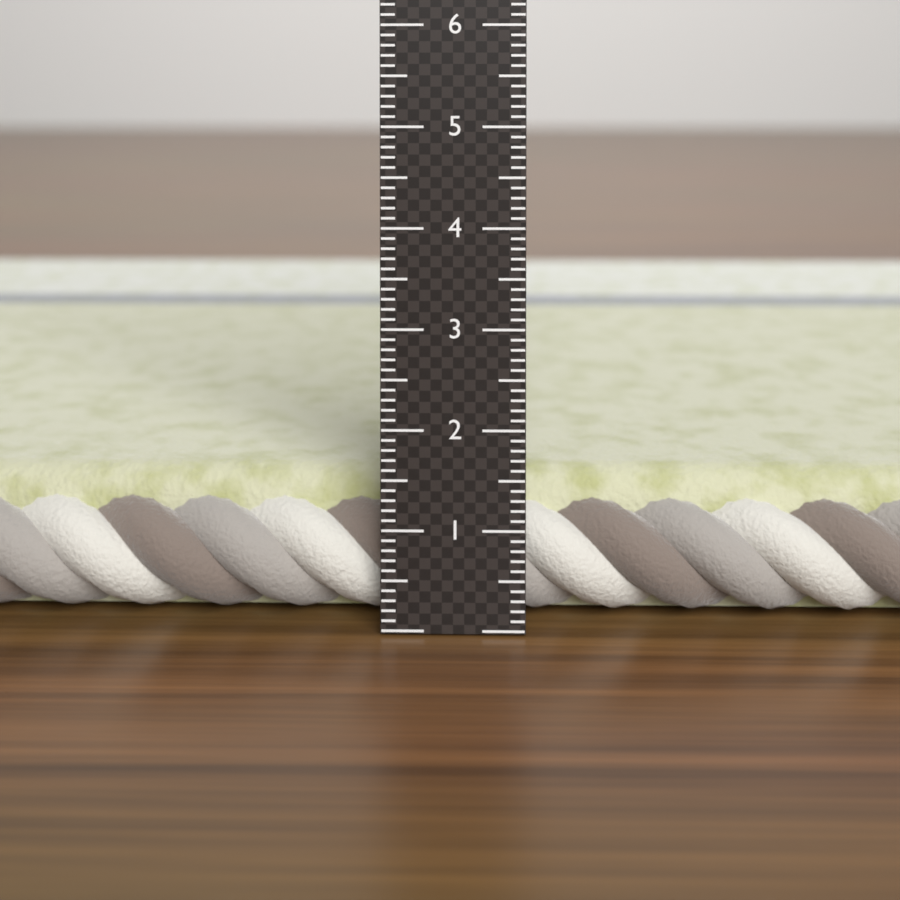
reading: 1.4 cm
